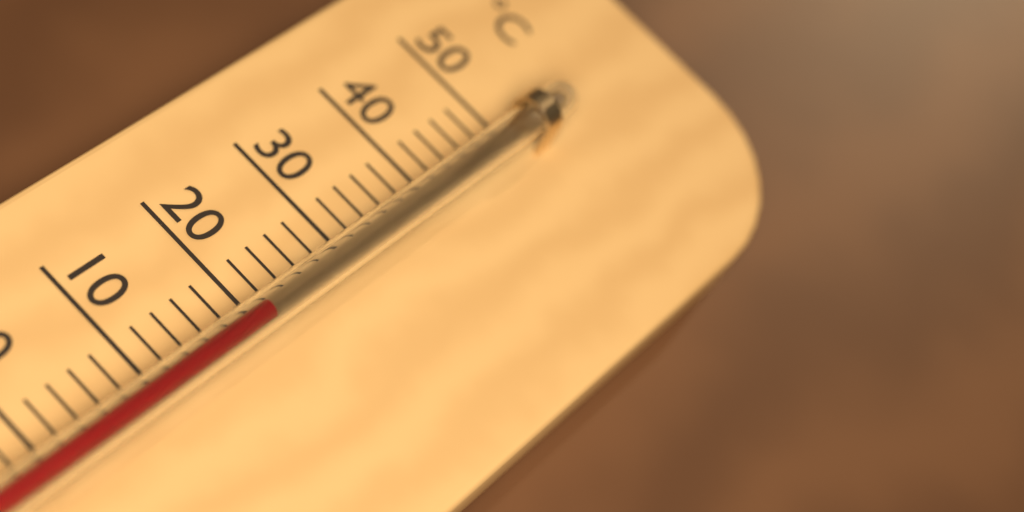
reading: 20 °C
